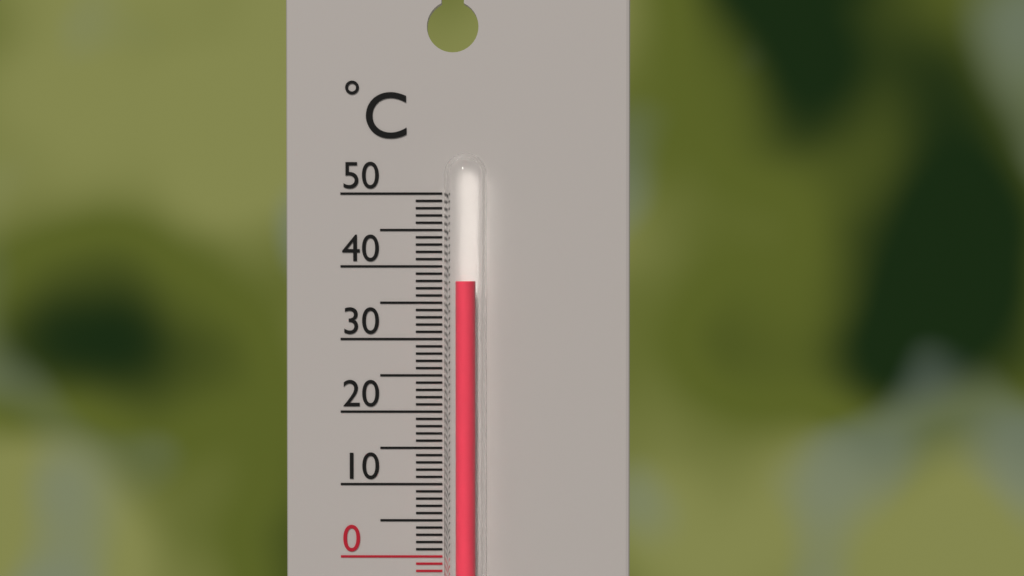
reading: 38 °C
